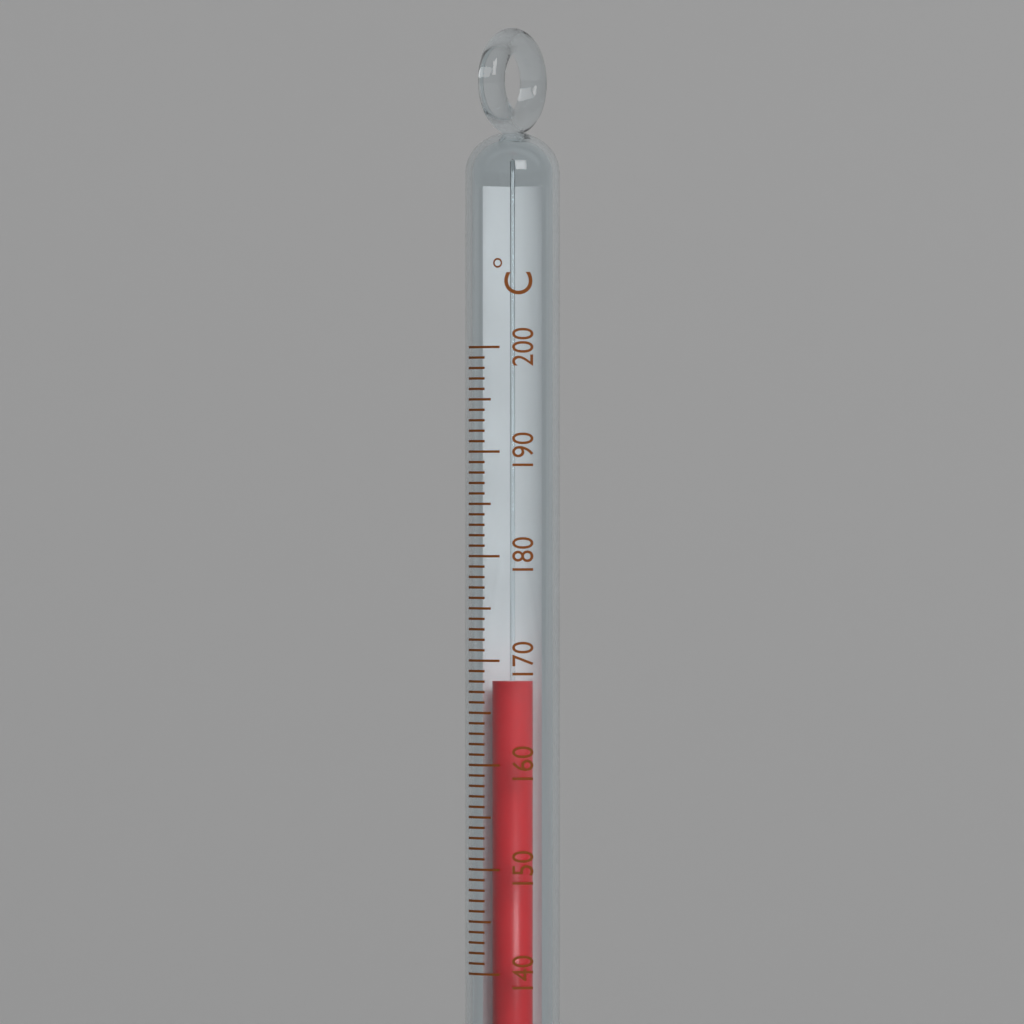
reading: 168 °C
